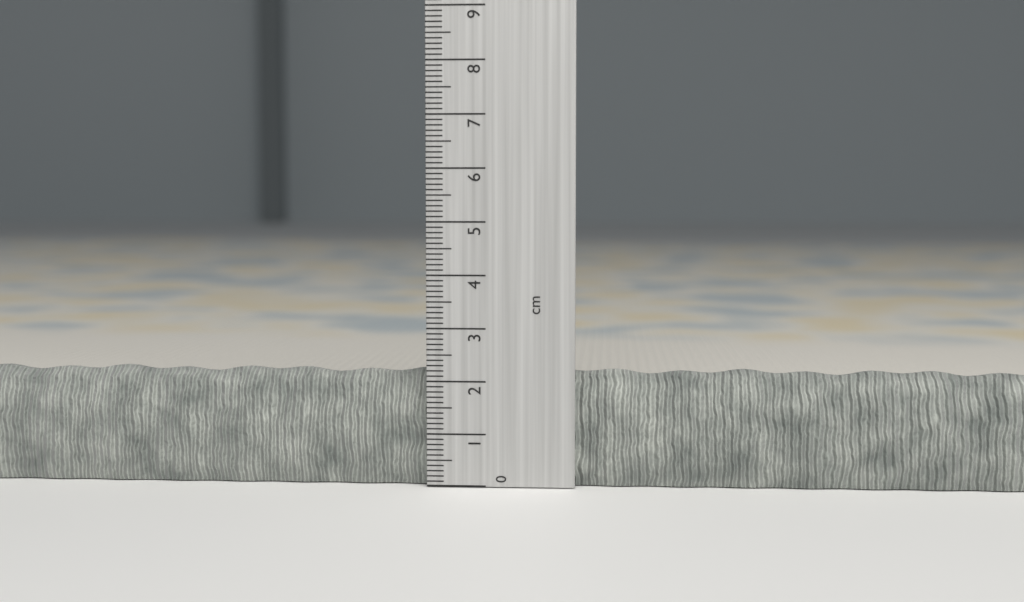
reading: 2.2 cm
